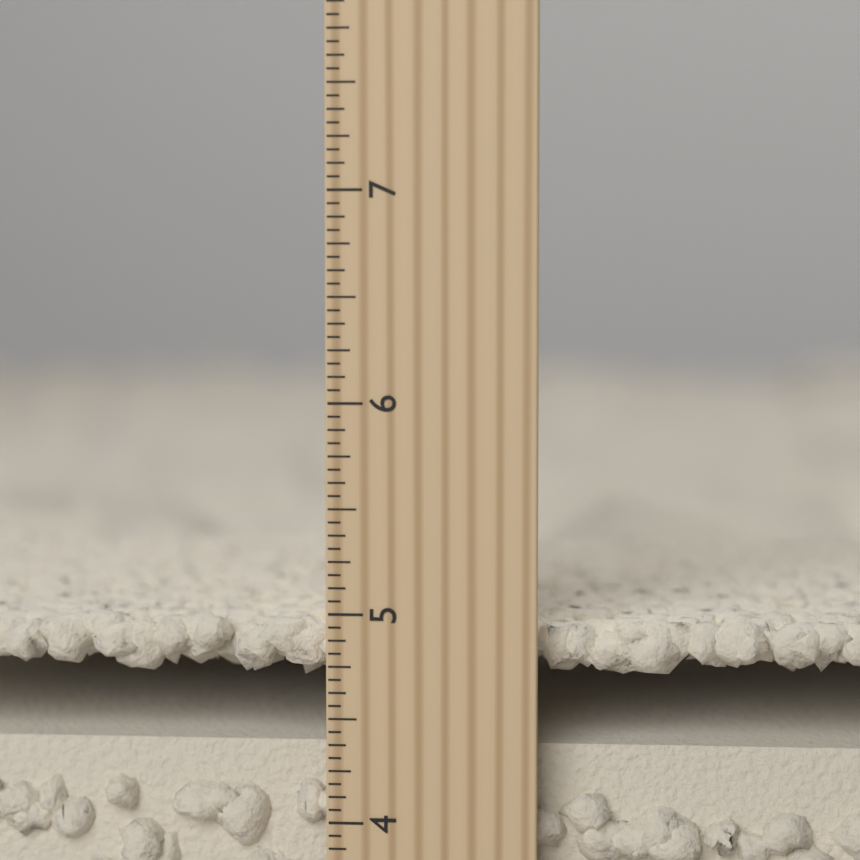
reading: 4.9375 inch
